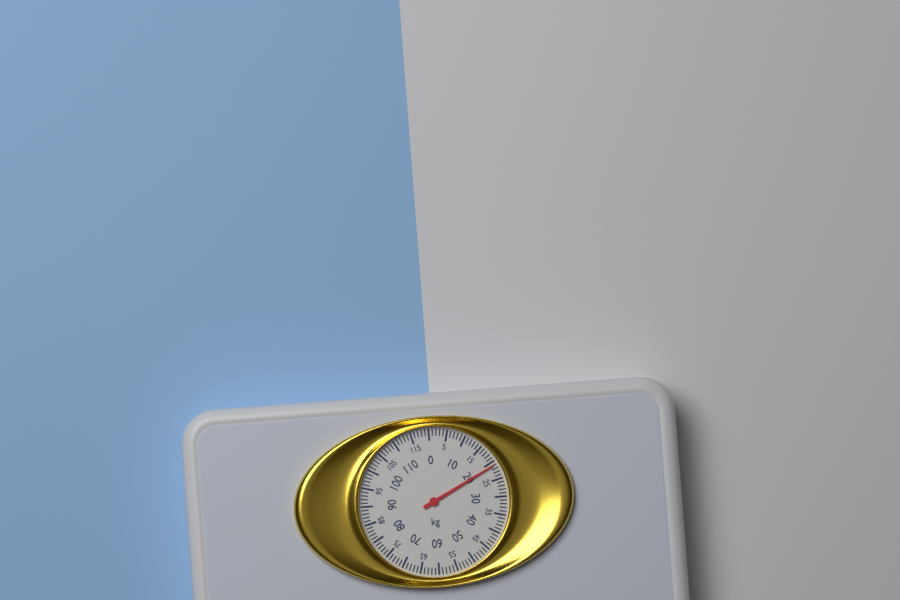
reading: 21 kg
